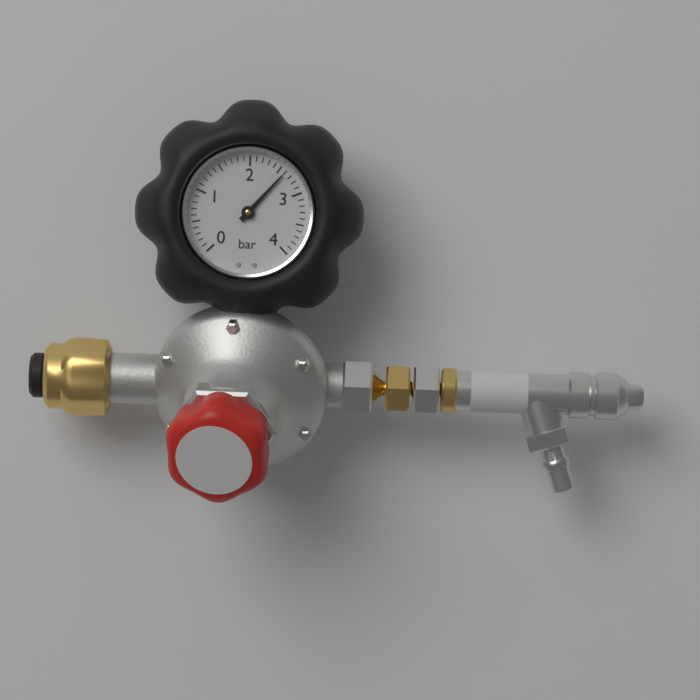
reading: 2.6 bar
